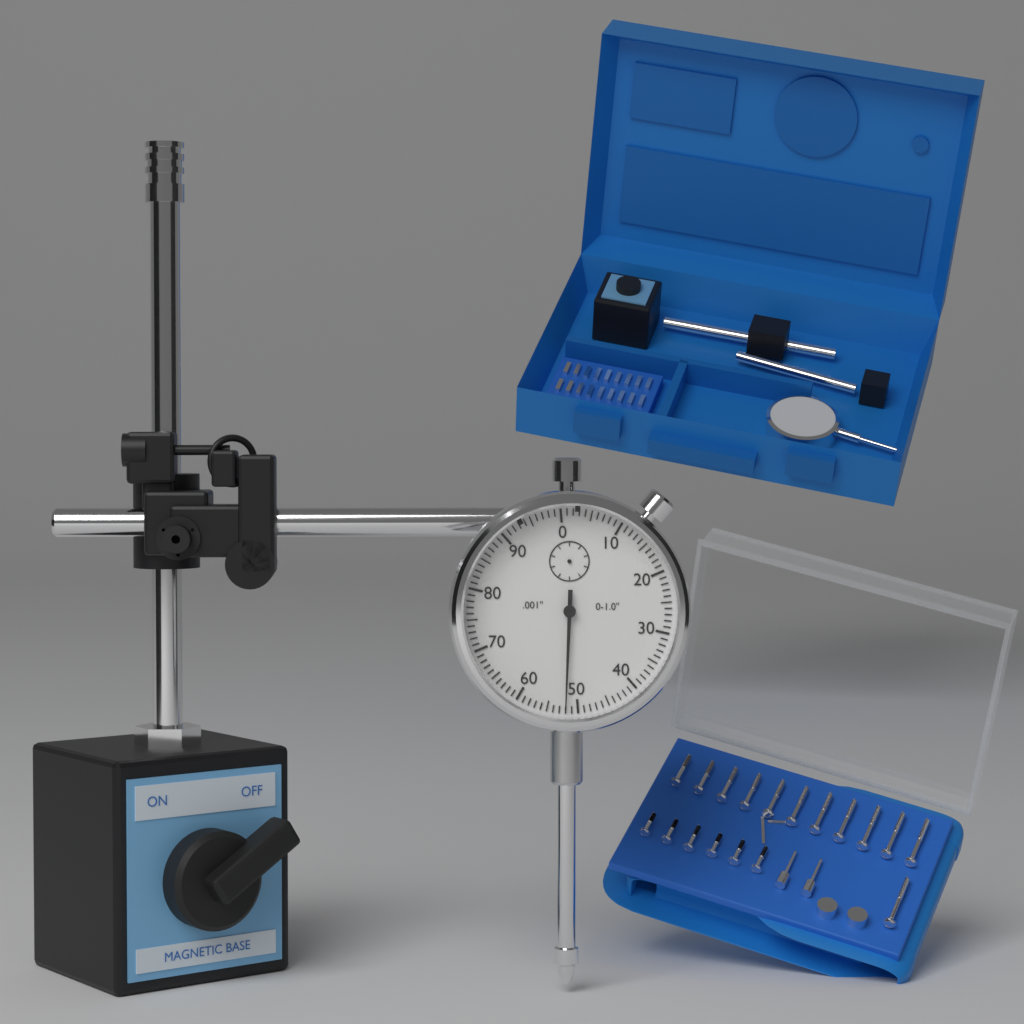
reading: 0.052 in
